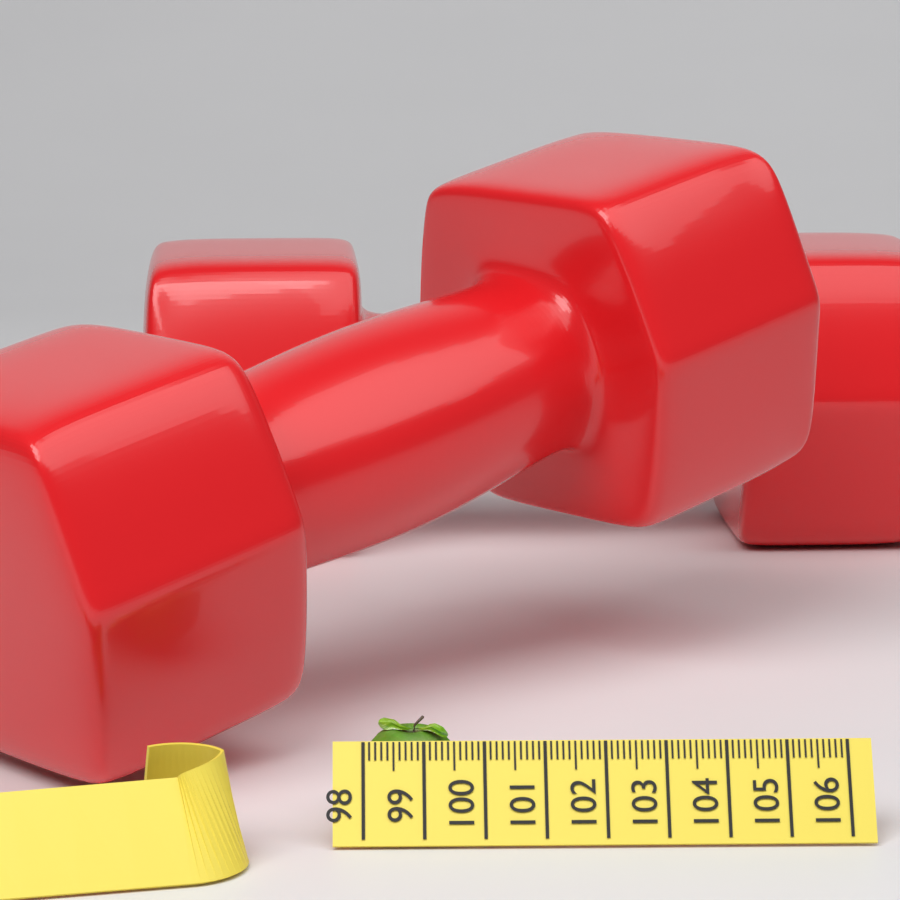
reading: 99.6 (no unit)
